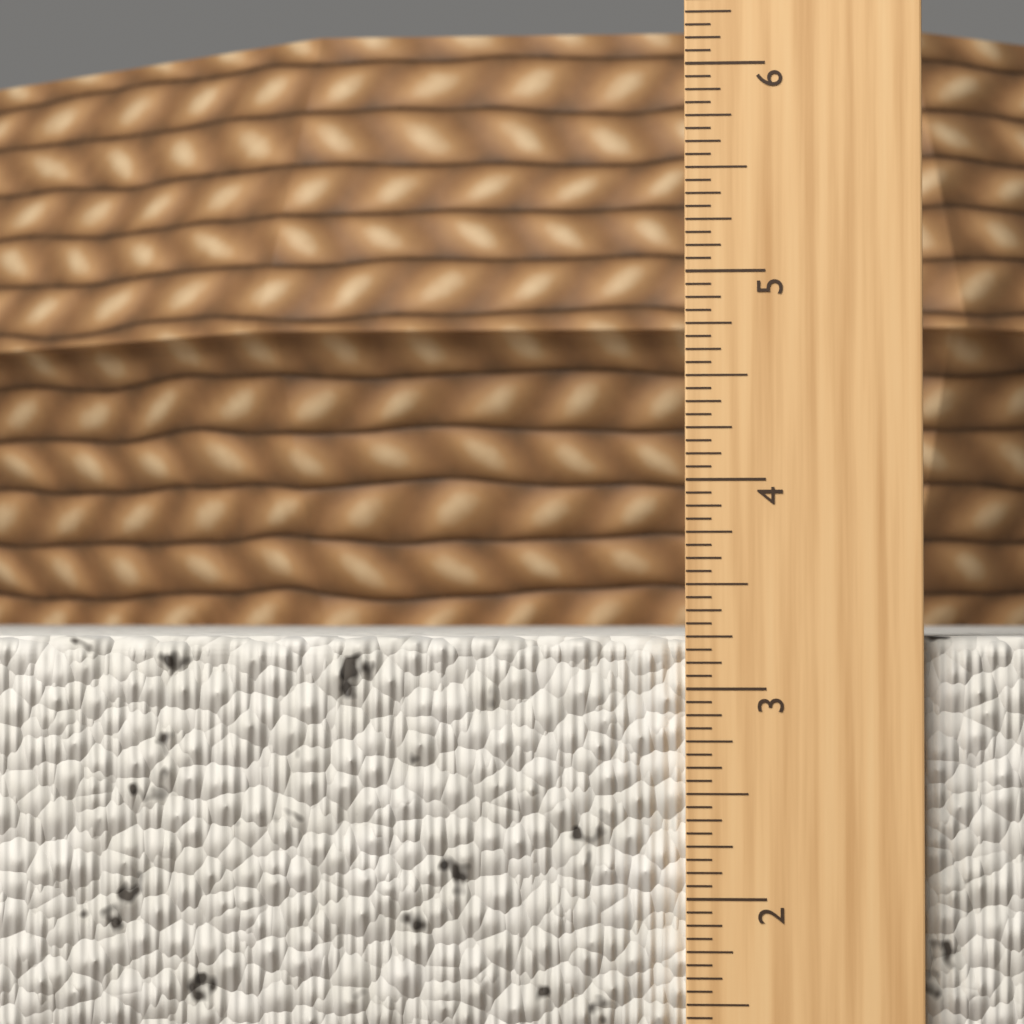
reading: 3.2500 in
